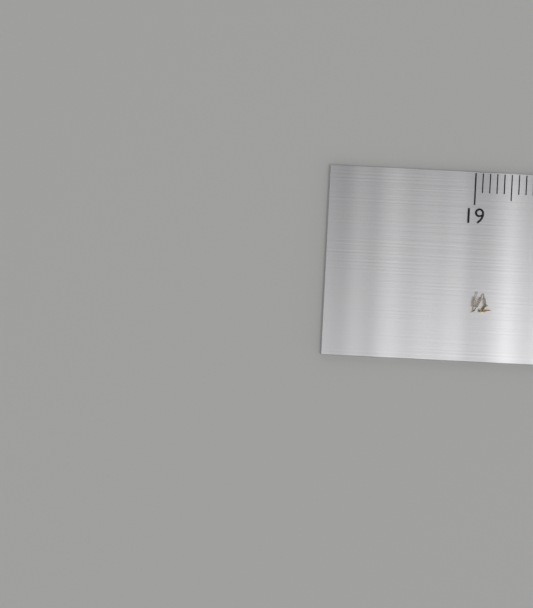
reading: 19.3 (no unit)
